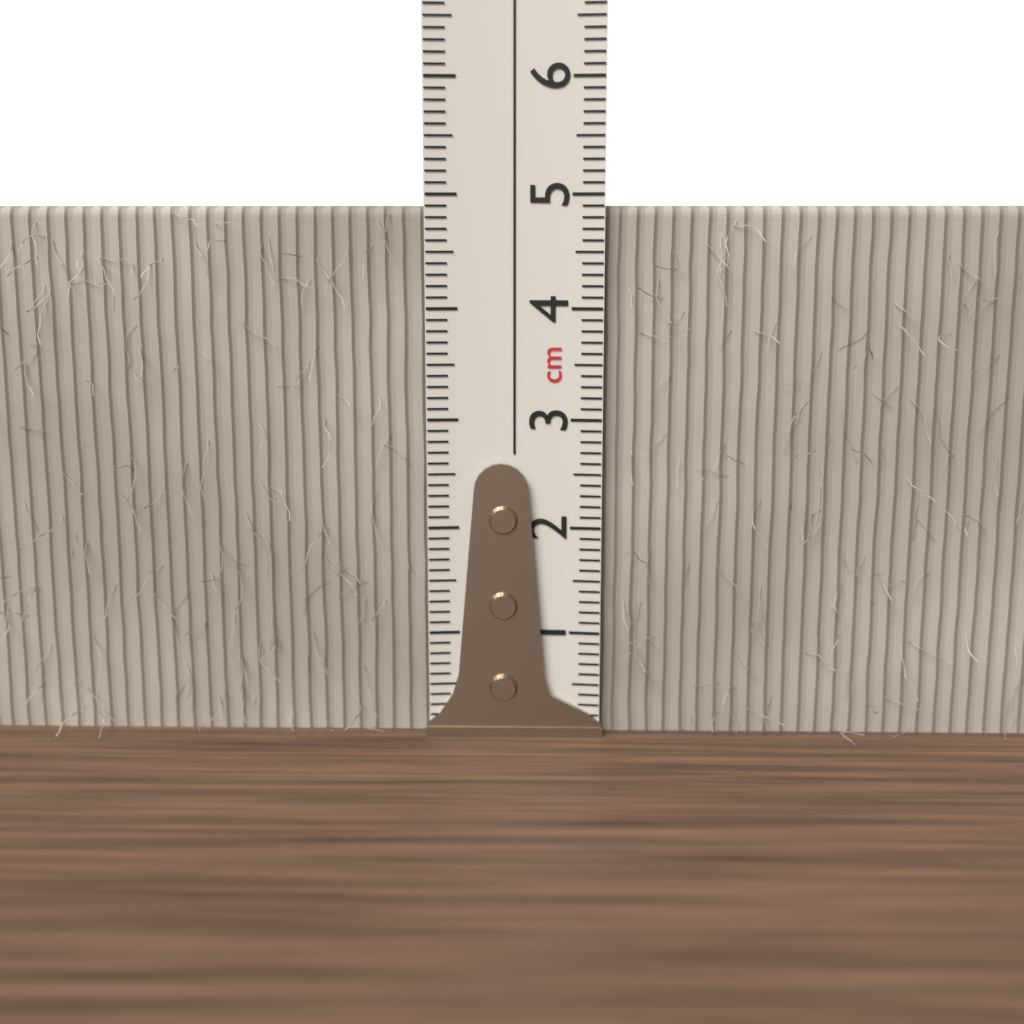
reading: 4.9 cm
